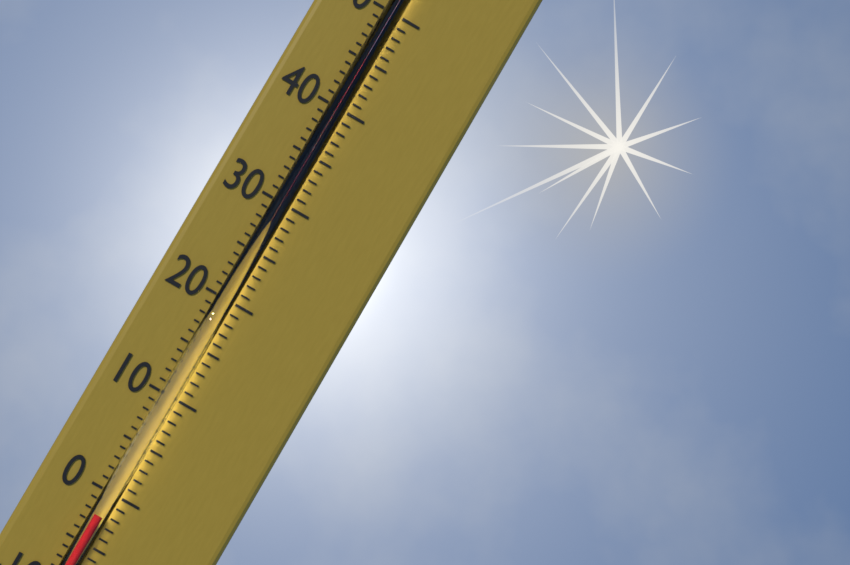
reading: -2 °C
